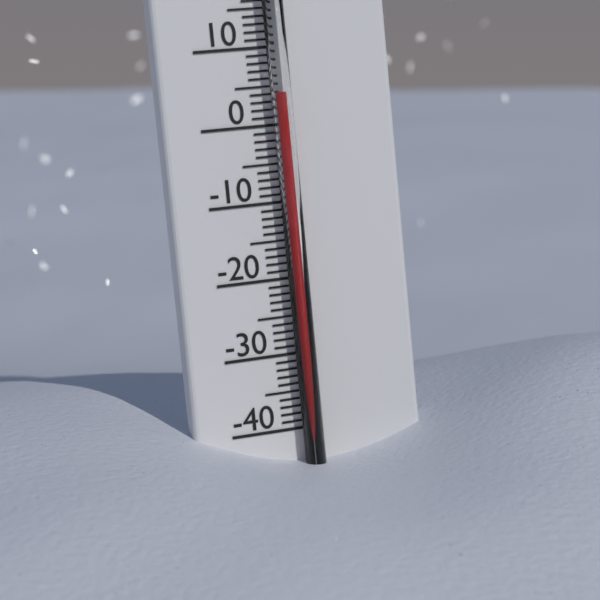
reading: 4 °C
